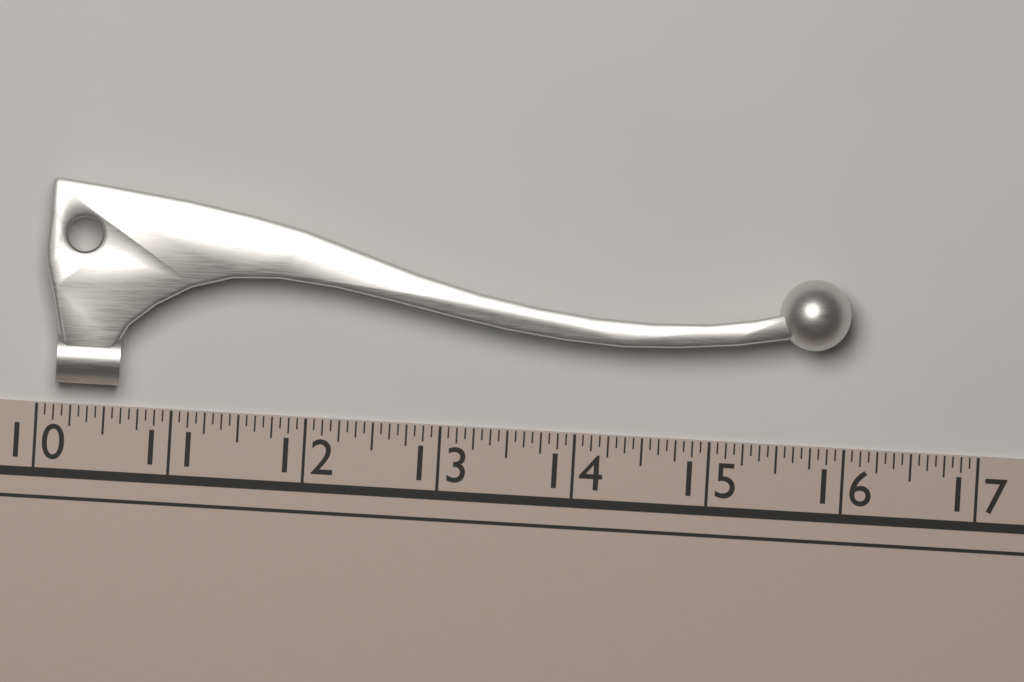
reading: 16.0000 (no unit)
